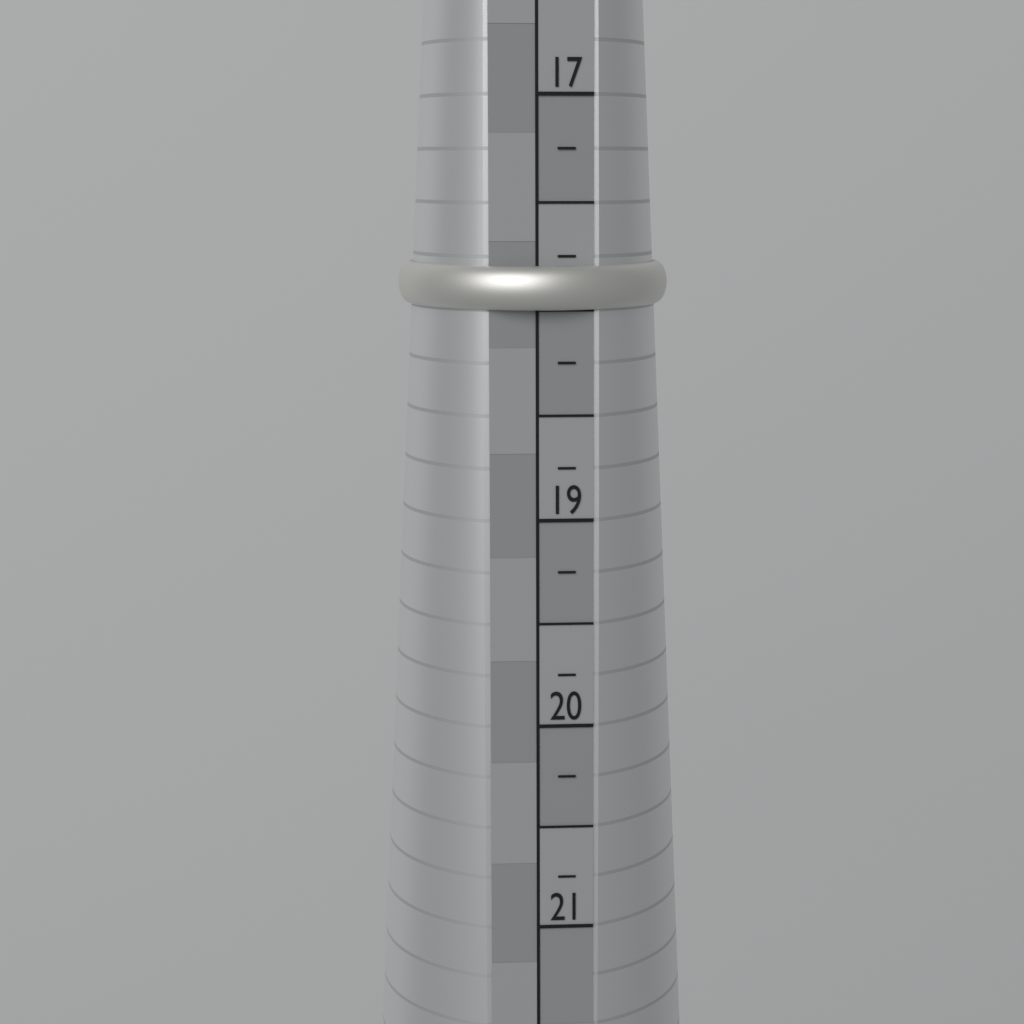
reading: 18.00 (no unit)
